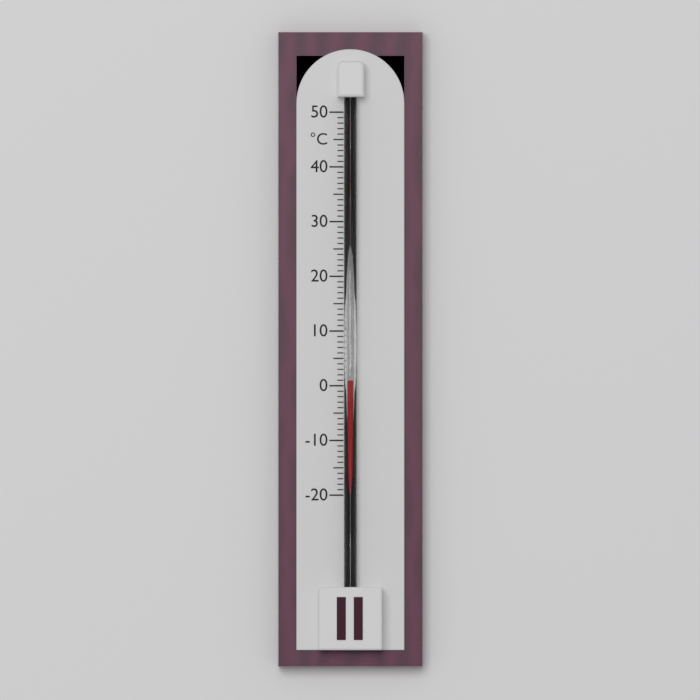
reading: 1 °C
